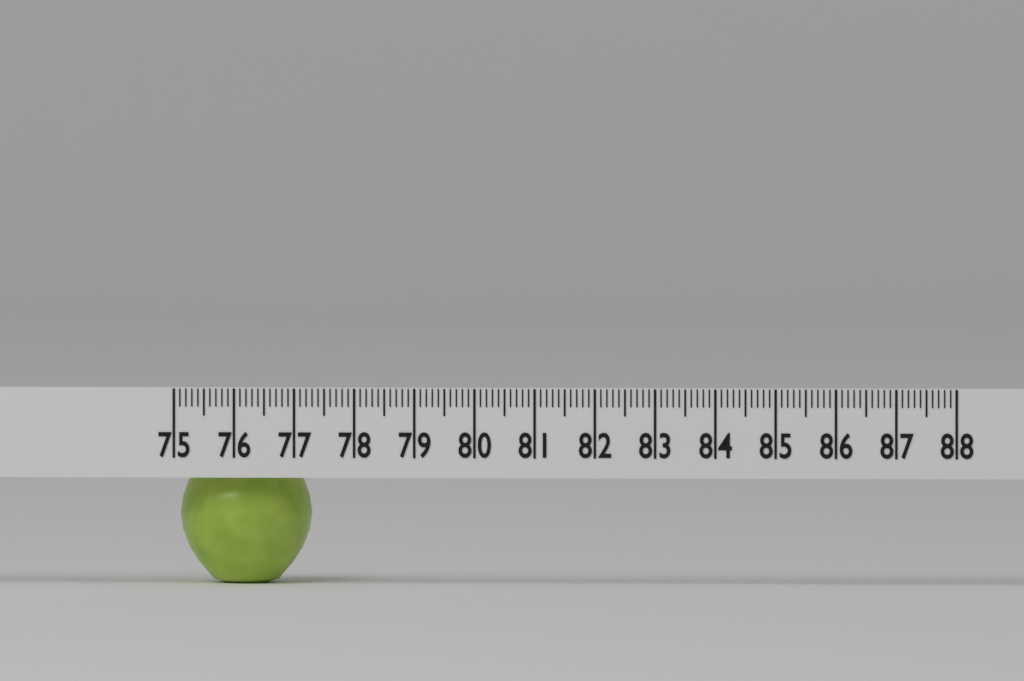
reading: 77.2 (no unit)
